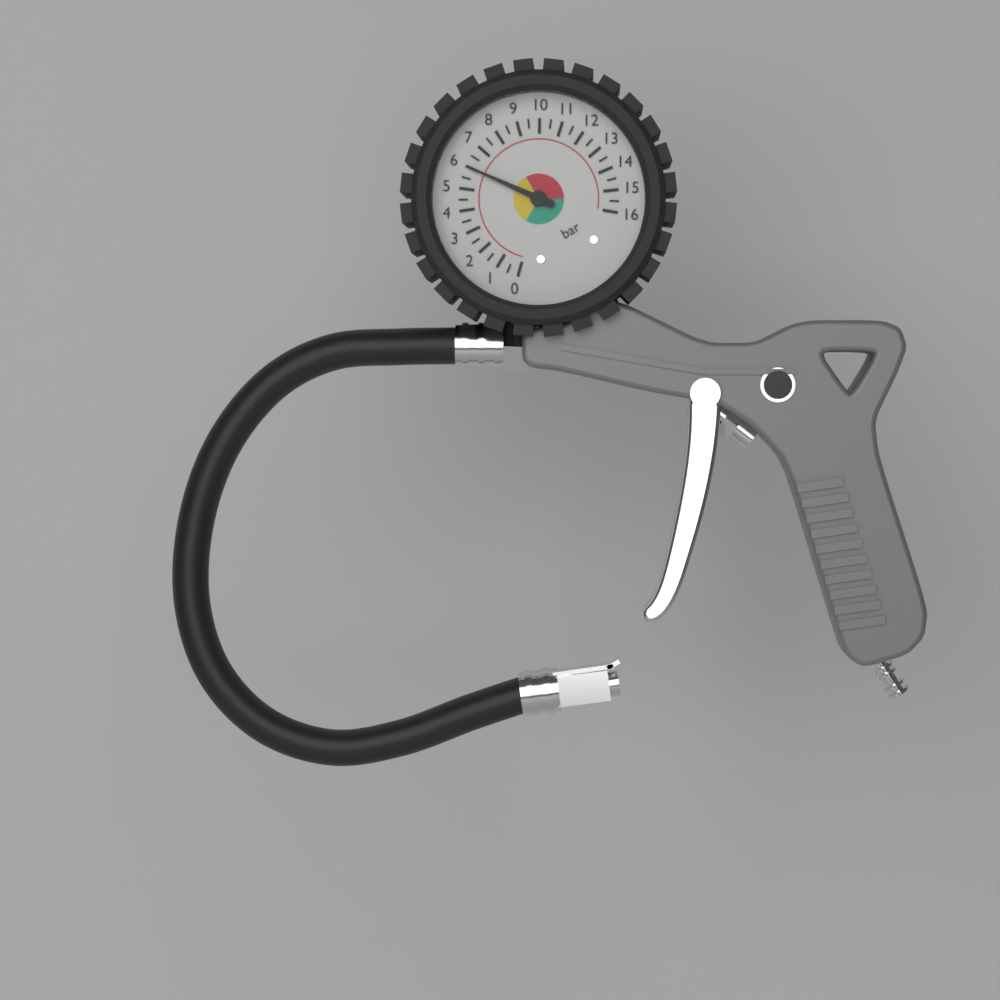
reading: 6.0 bar
